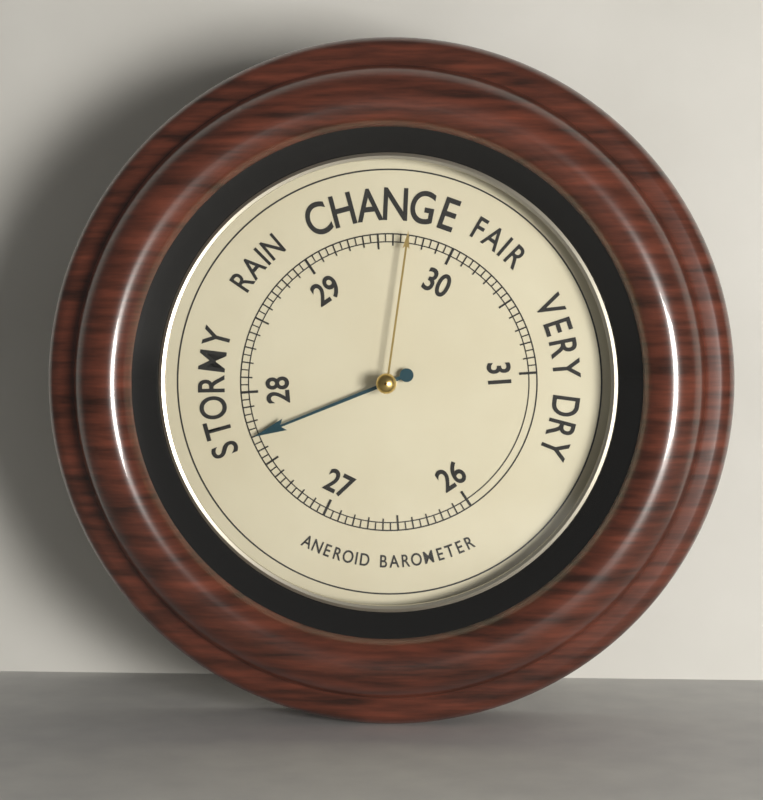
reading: 27.70 (no unit)
